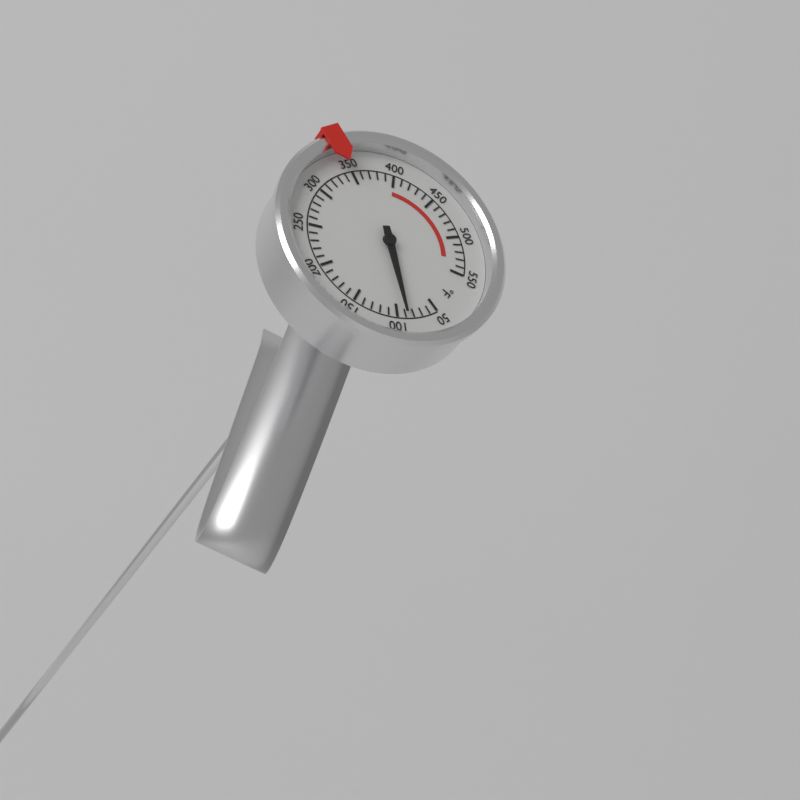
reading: 90 °F
